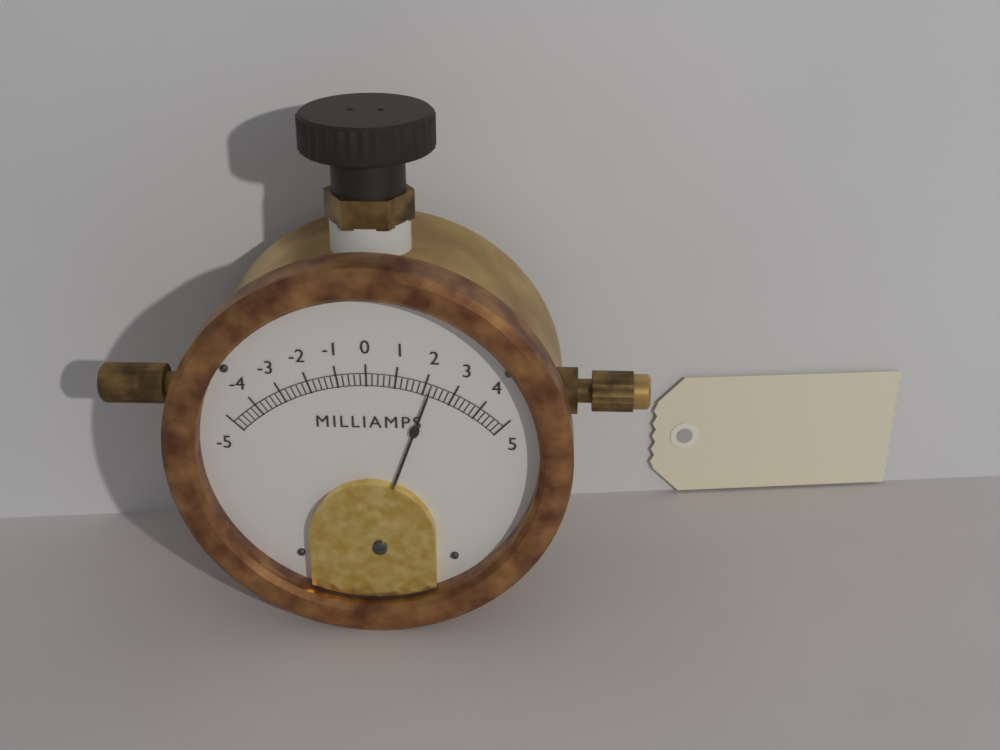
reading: 2.2 mA
